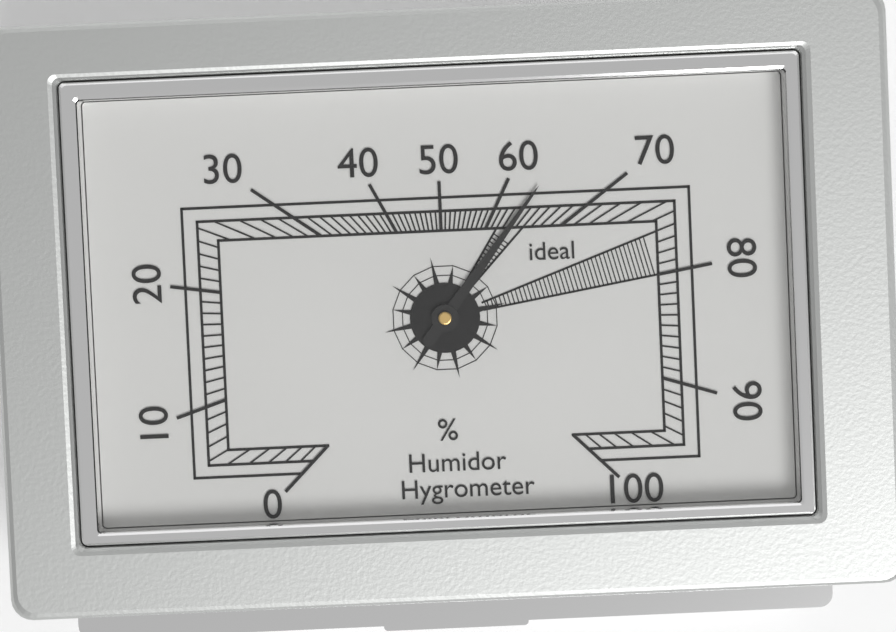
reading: 64 %
